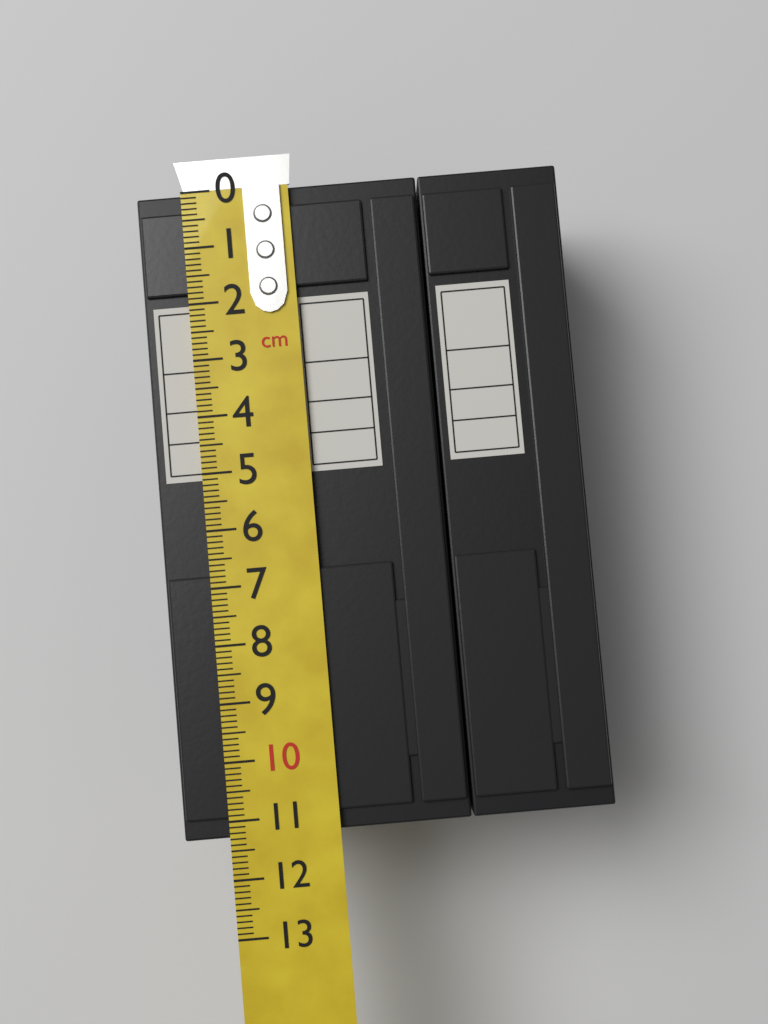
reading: 11.3 cm
